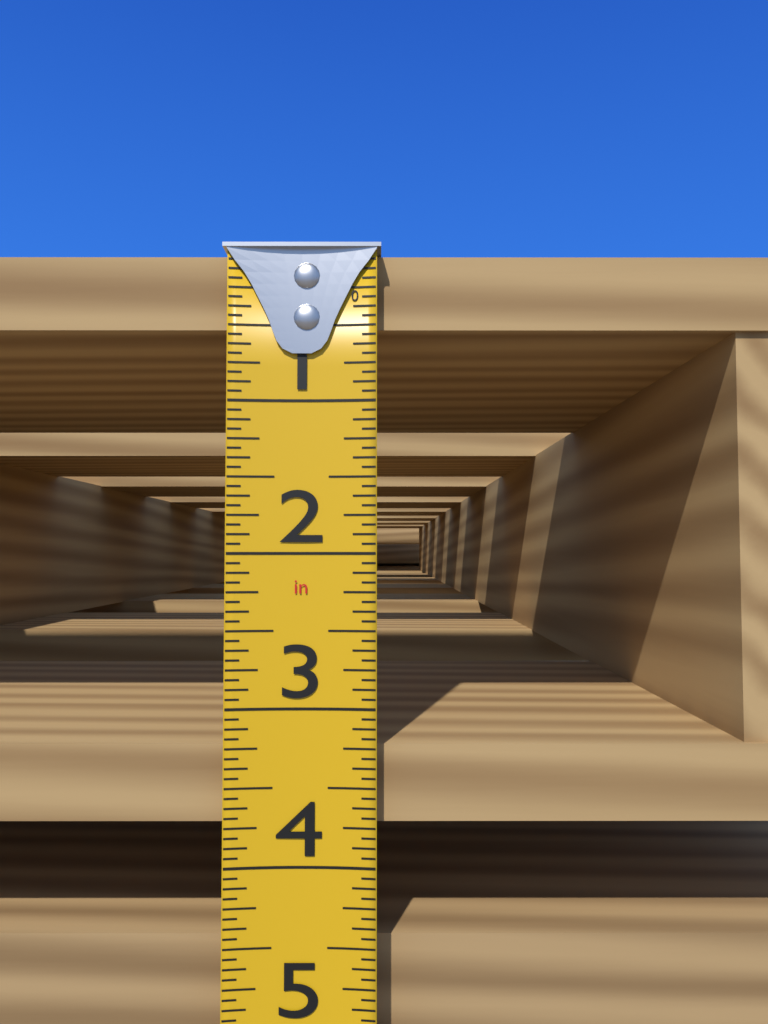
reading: 3.7500 in
